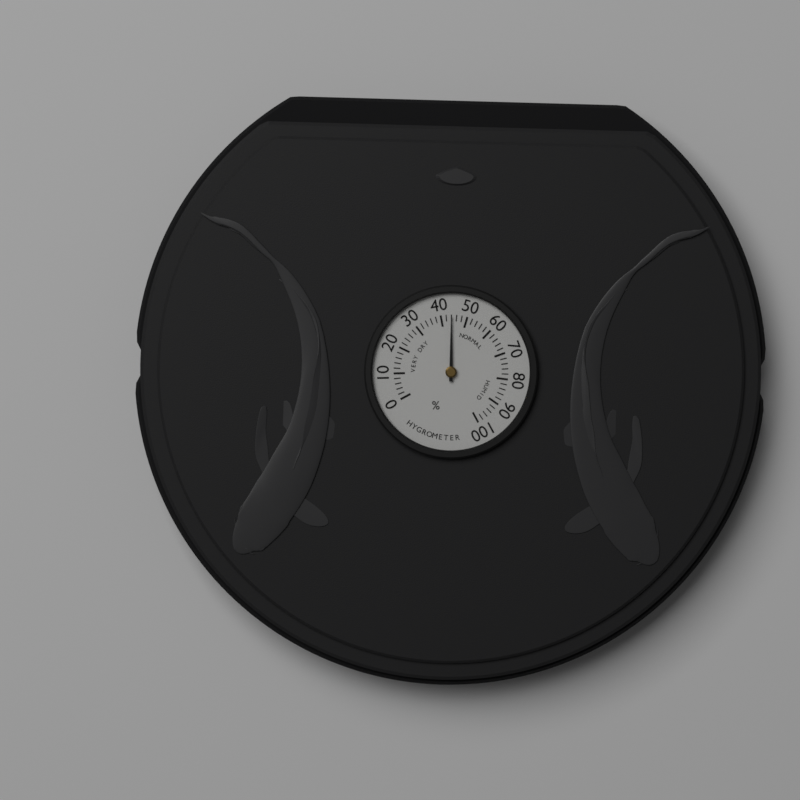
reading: 44 %
